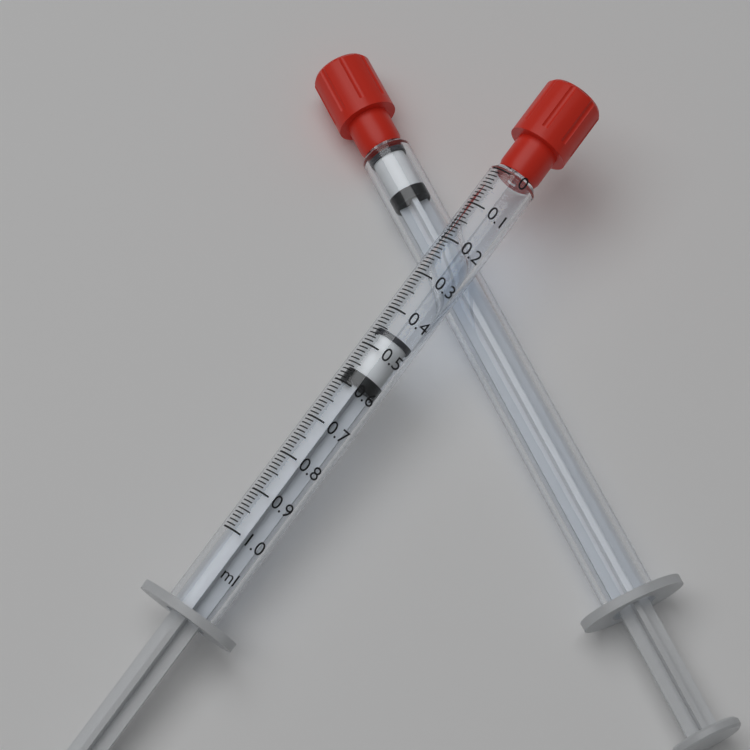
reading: 0.45 ml
